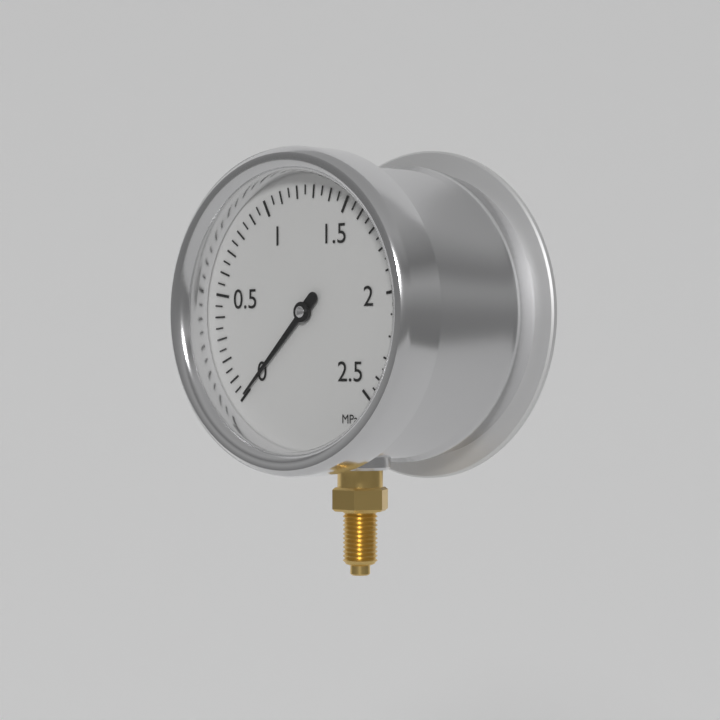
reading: 0.00 MPa
